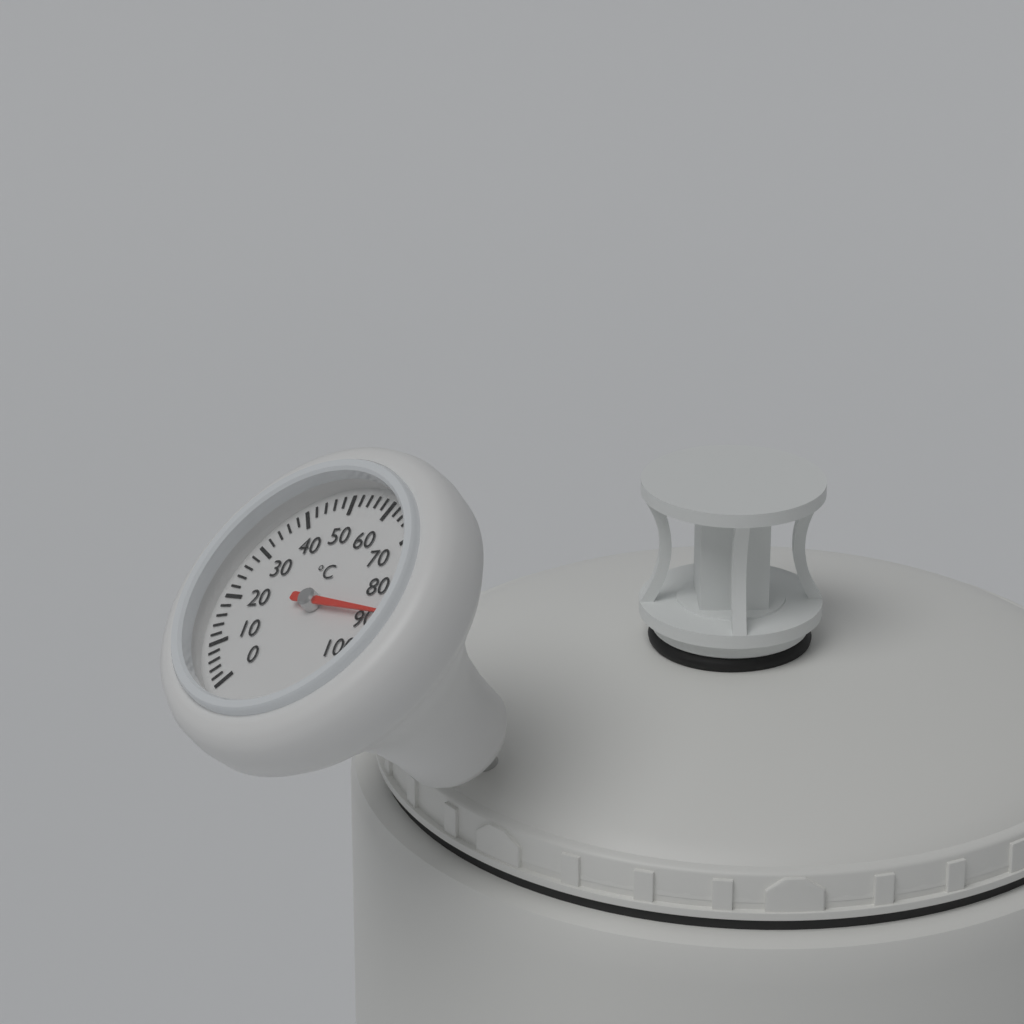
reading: 88 °C
